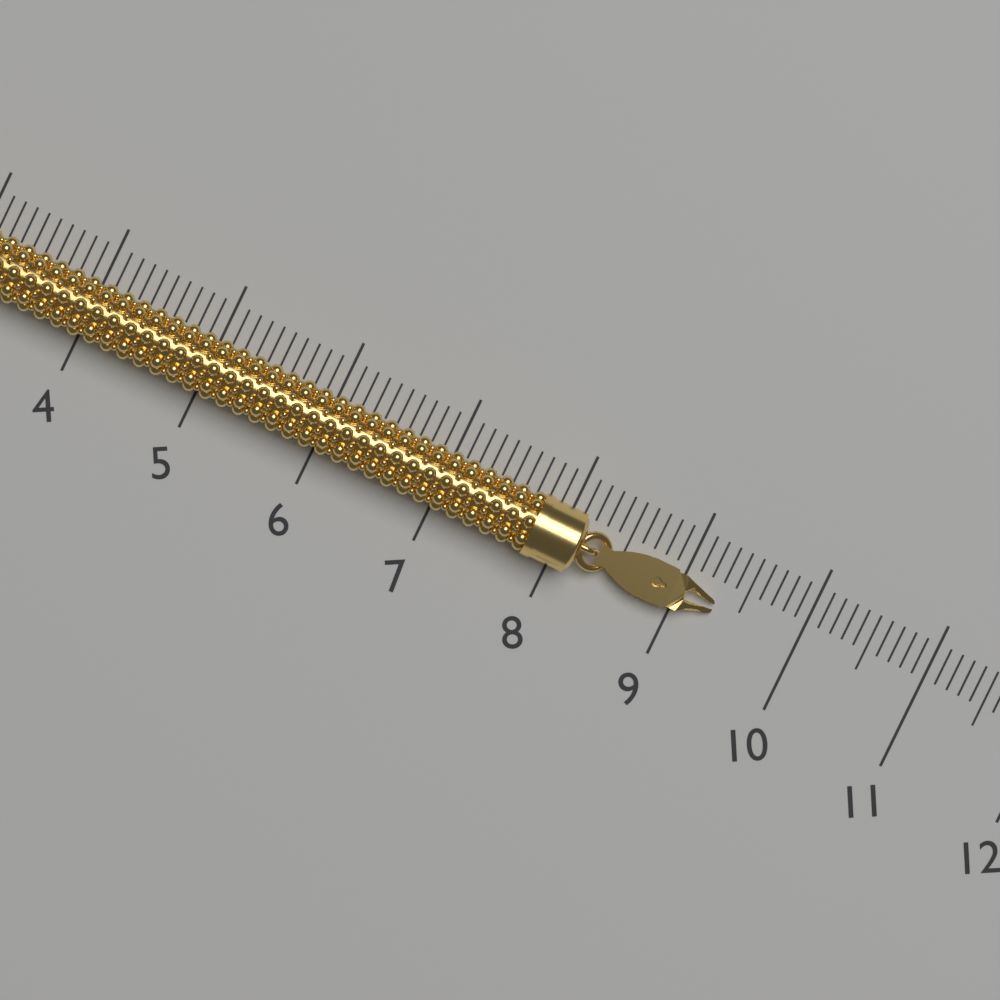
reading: 9.3 (no unit)
